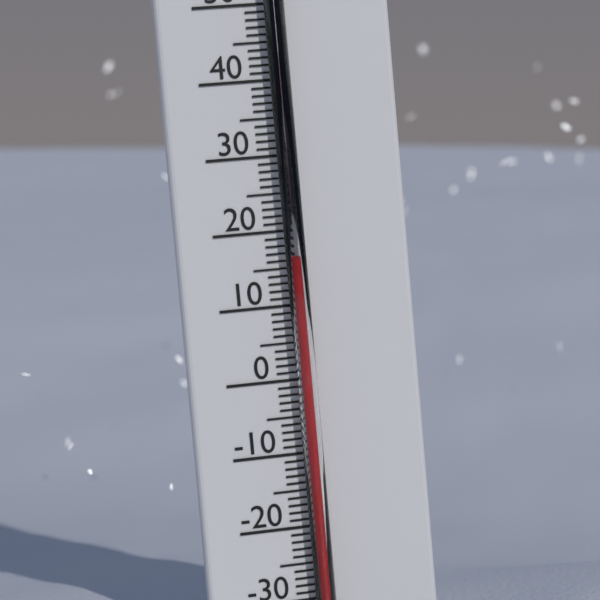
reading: 16 °C
